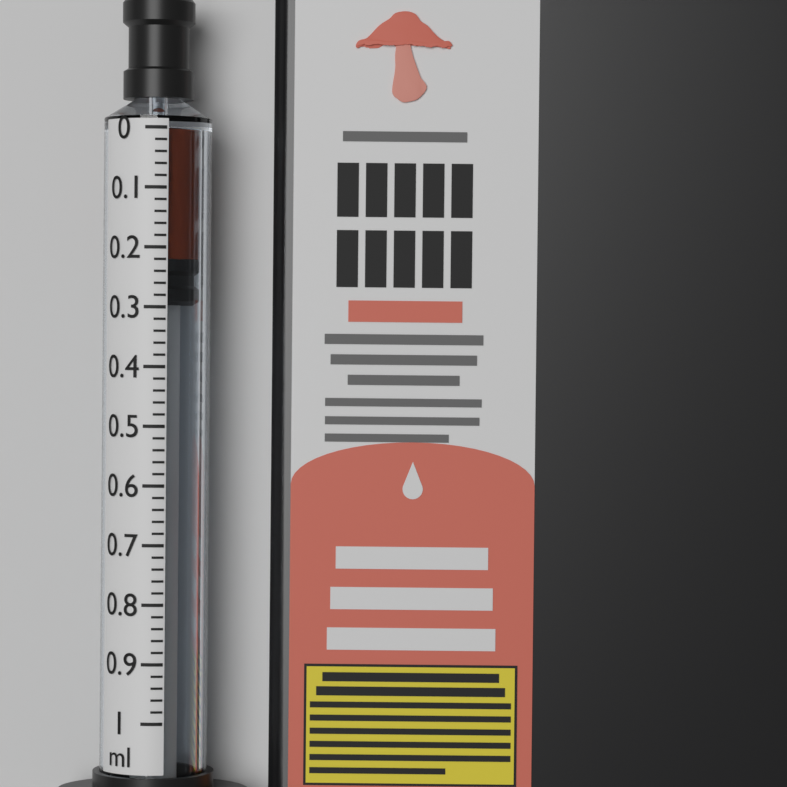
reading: 0.22 ml
